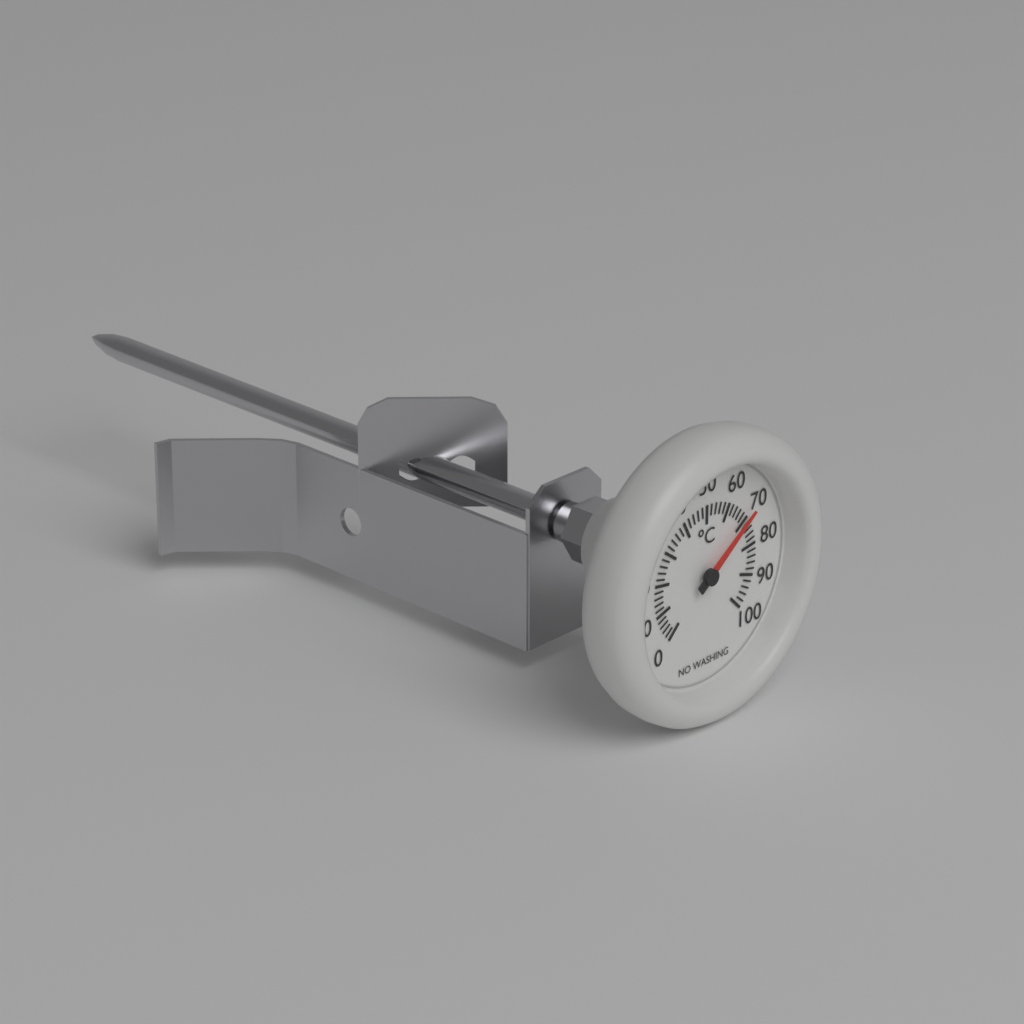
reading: 70 °C
